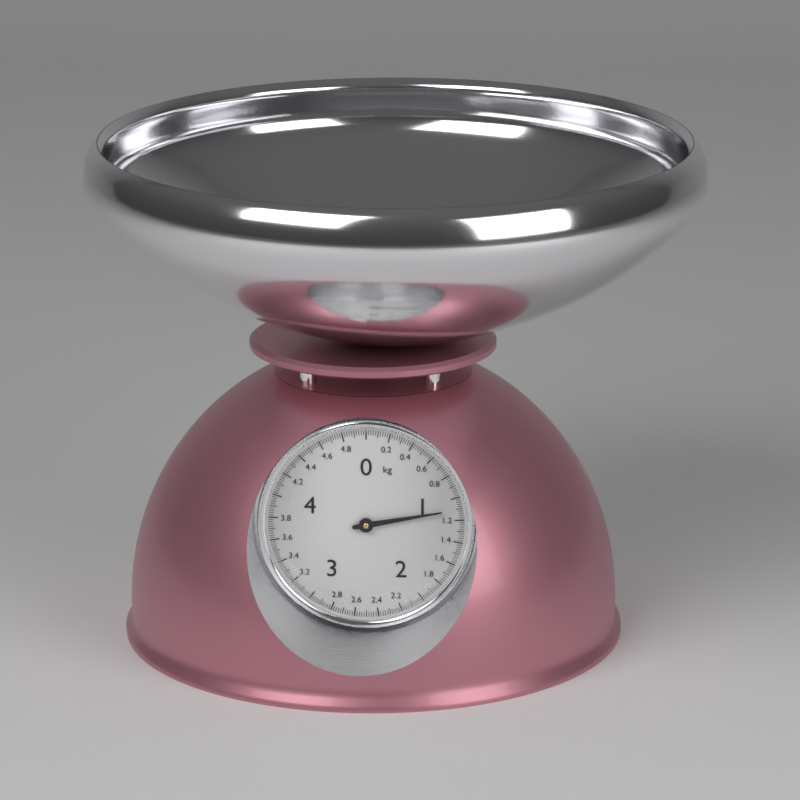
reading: 1.10 kg
